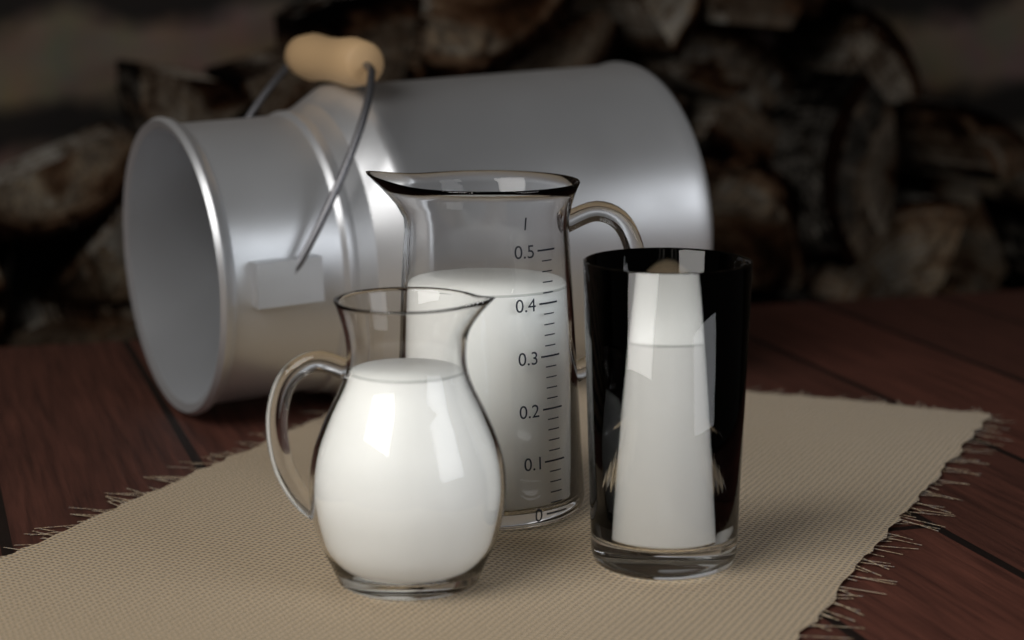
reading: 0.42 l
